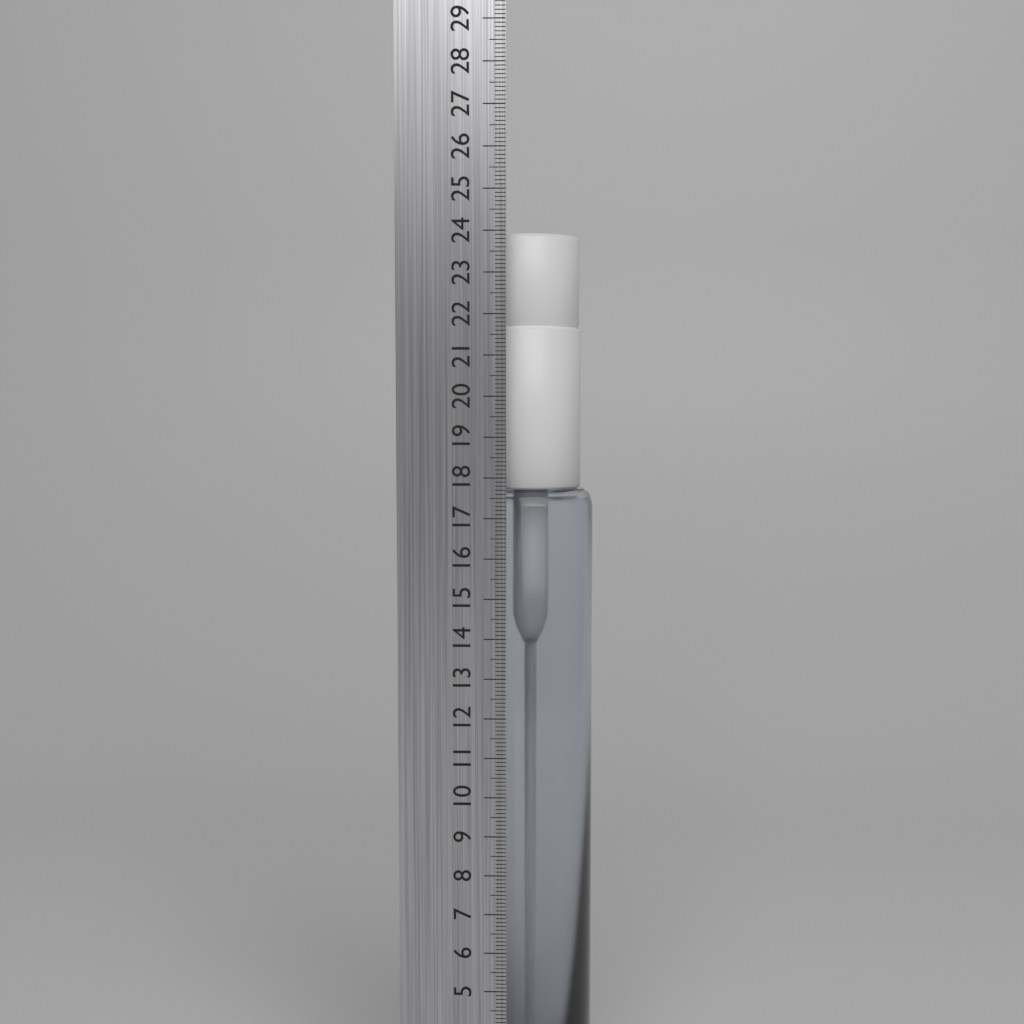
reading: 24.0 cm
